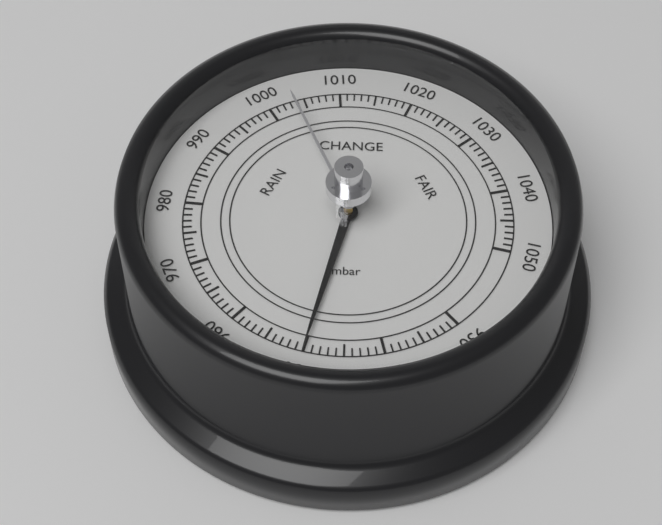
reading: 950 mbar
